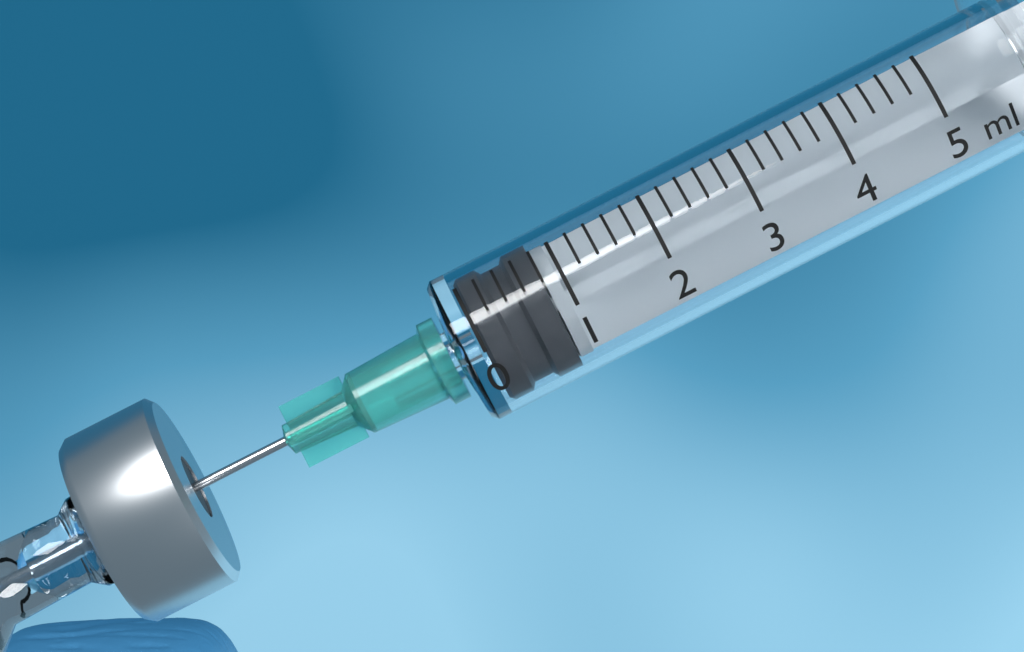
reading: 0.0 ml
